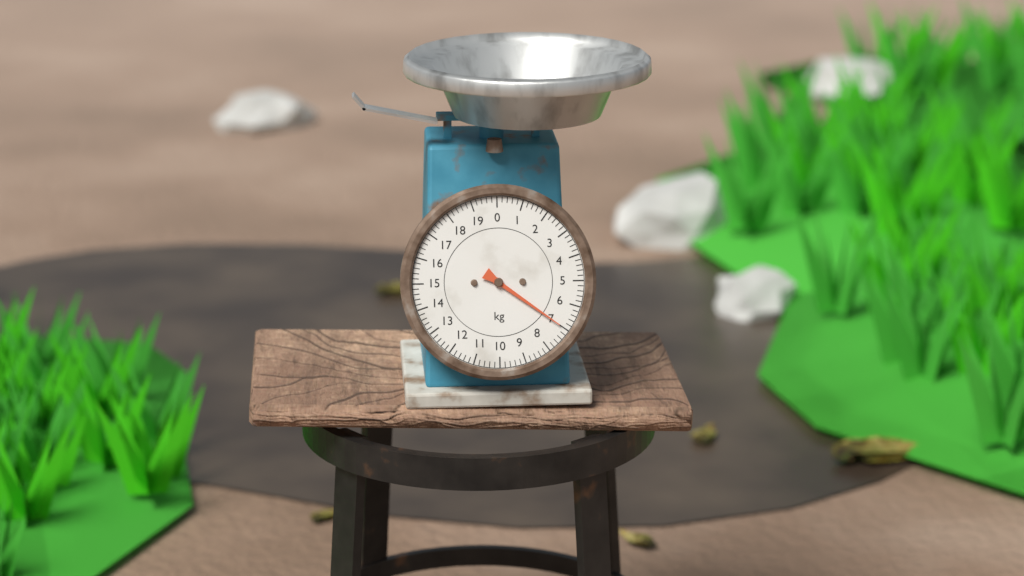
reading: 7.0 kg
